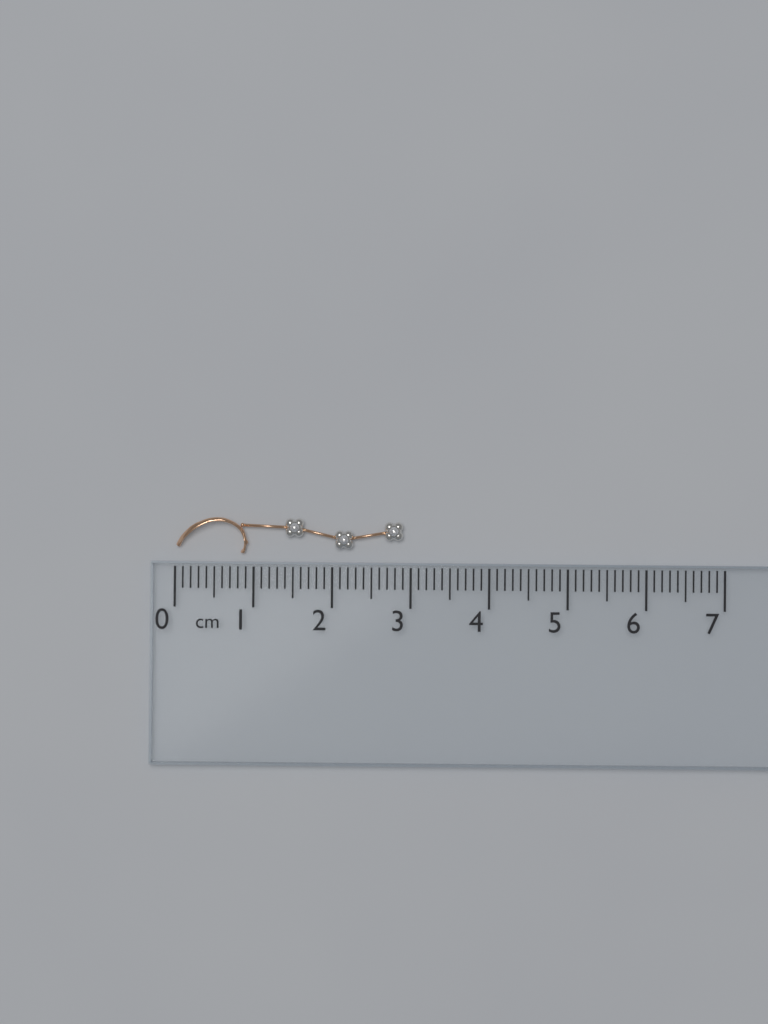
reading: 2.9 cm
